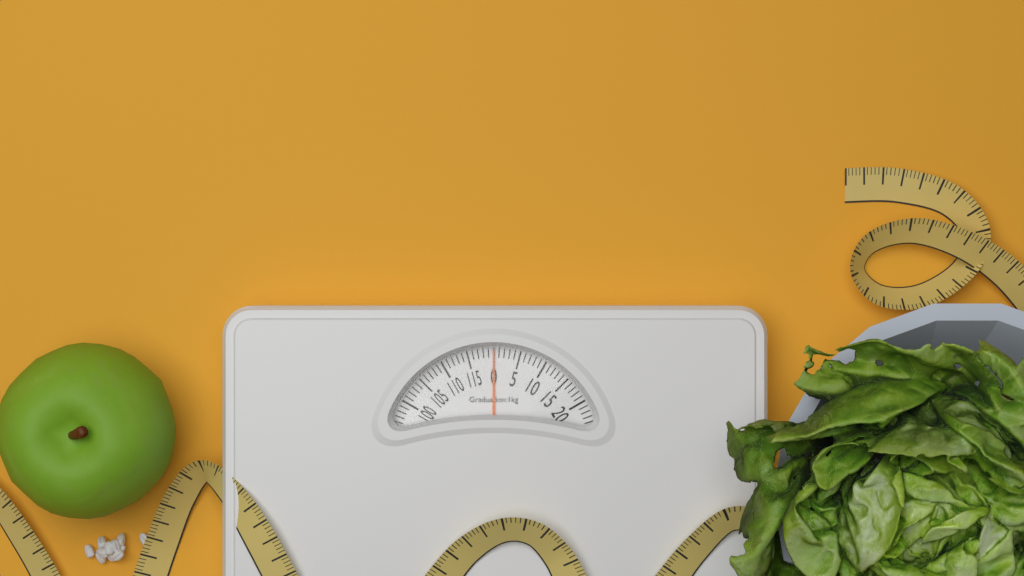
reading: 0 kg
